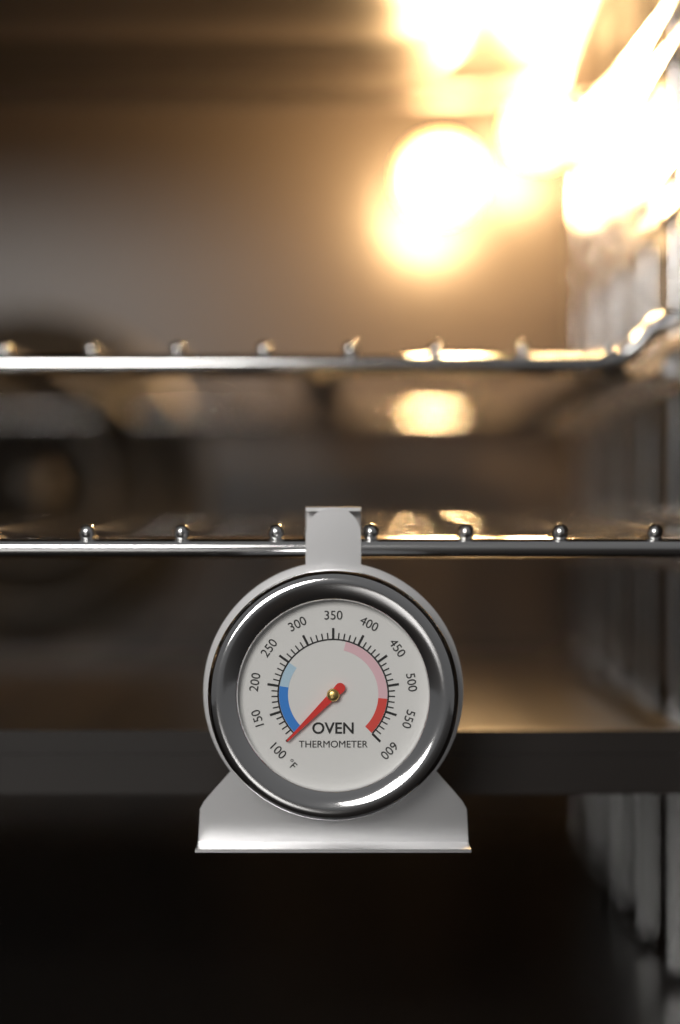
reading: 100 °F
